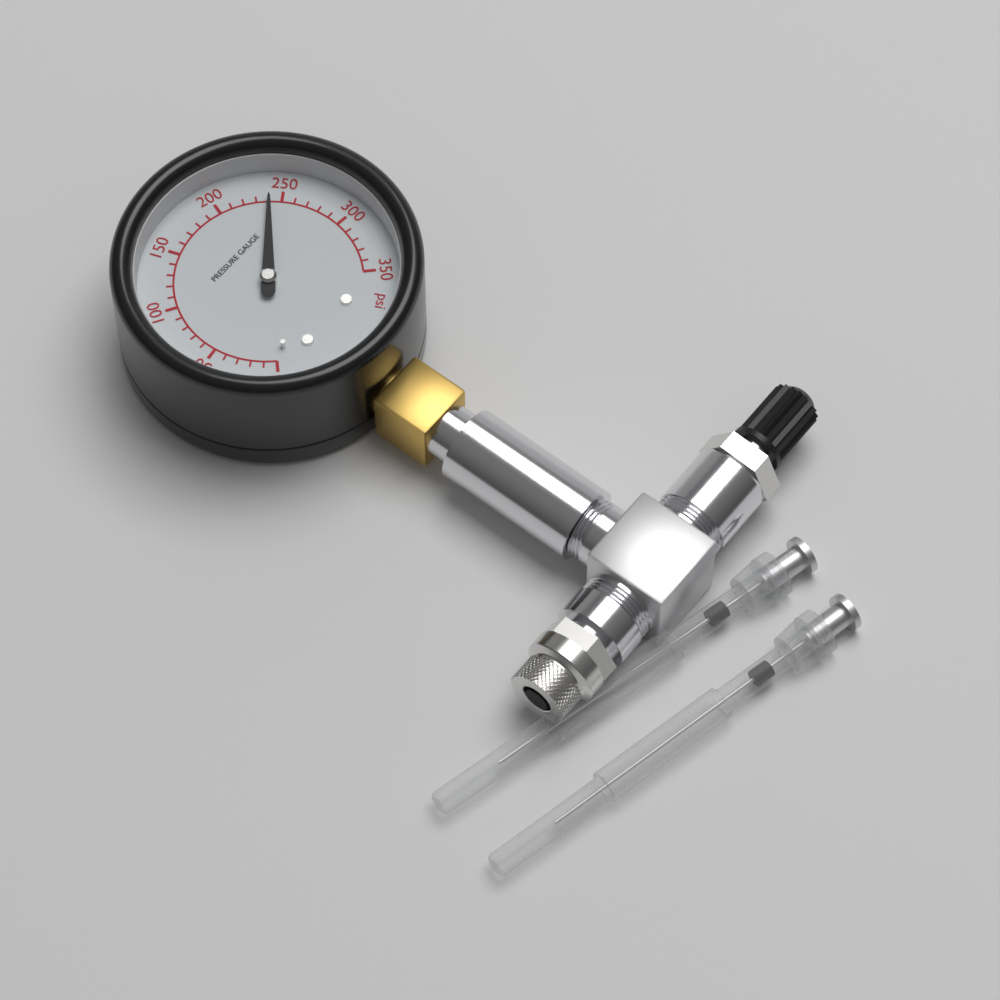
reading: 240 psi
